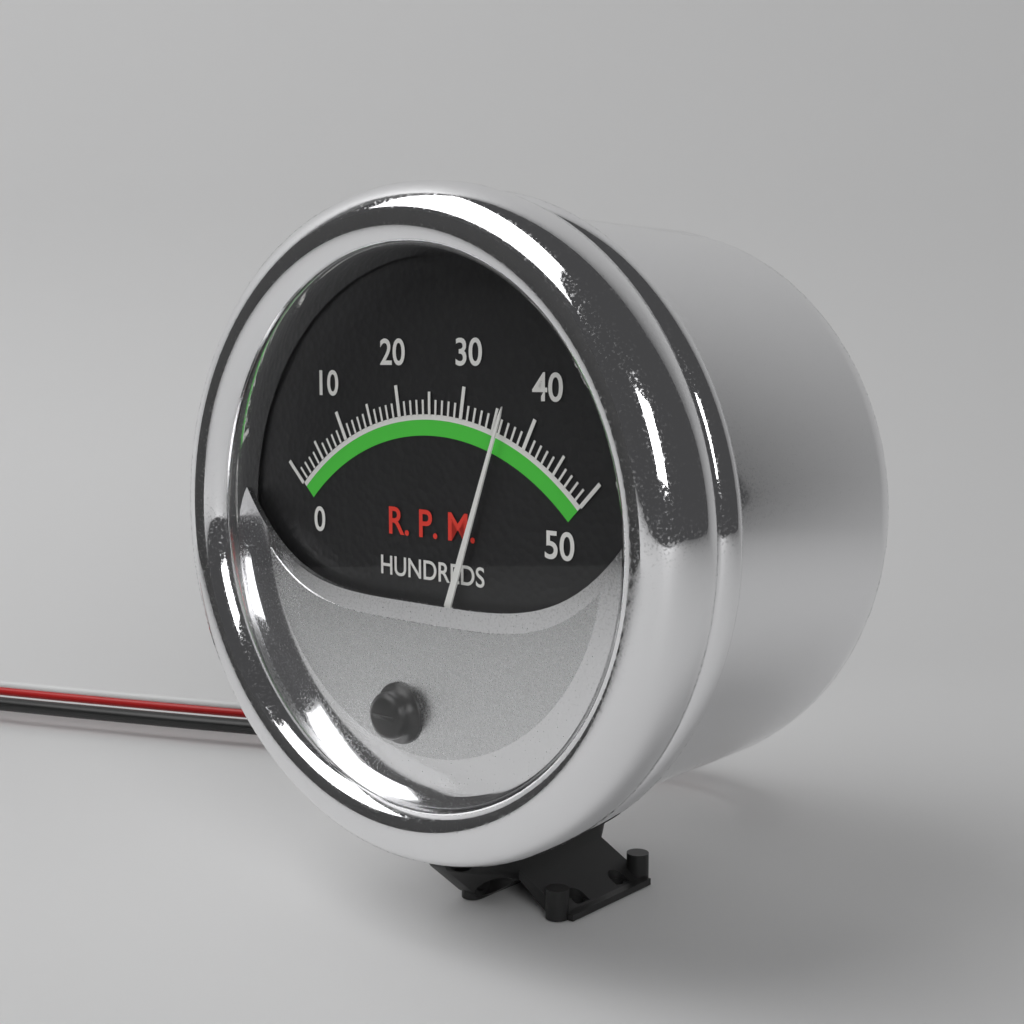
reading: 36 RPM x100
